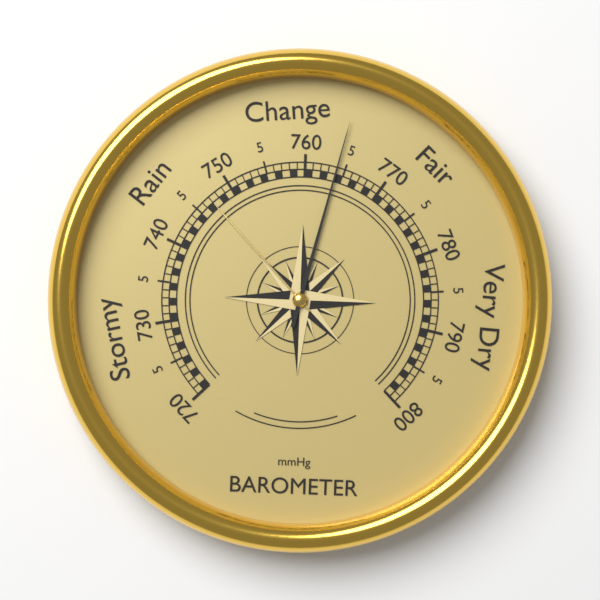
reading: 764 mmHg
